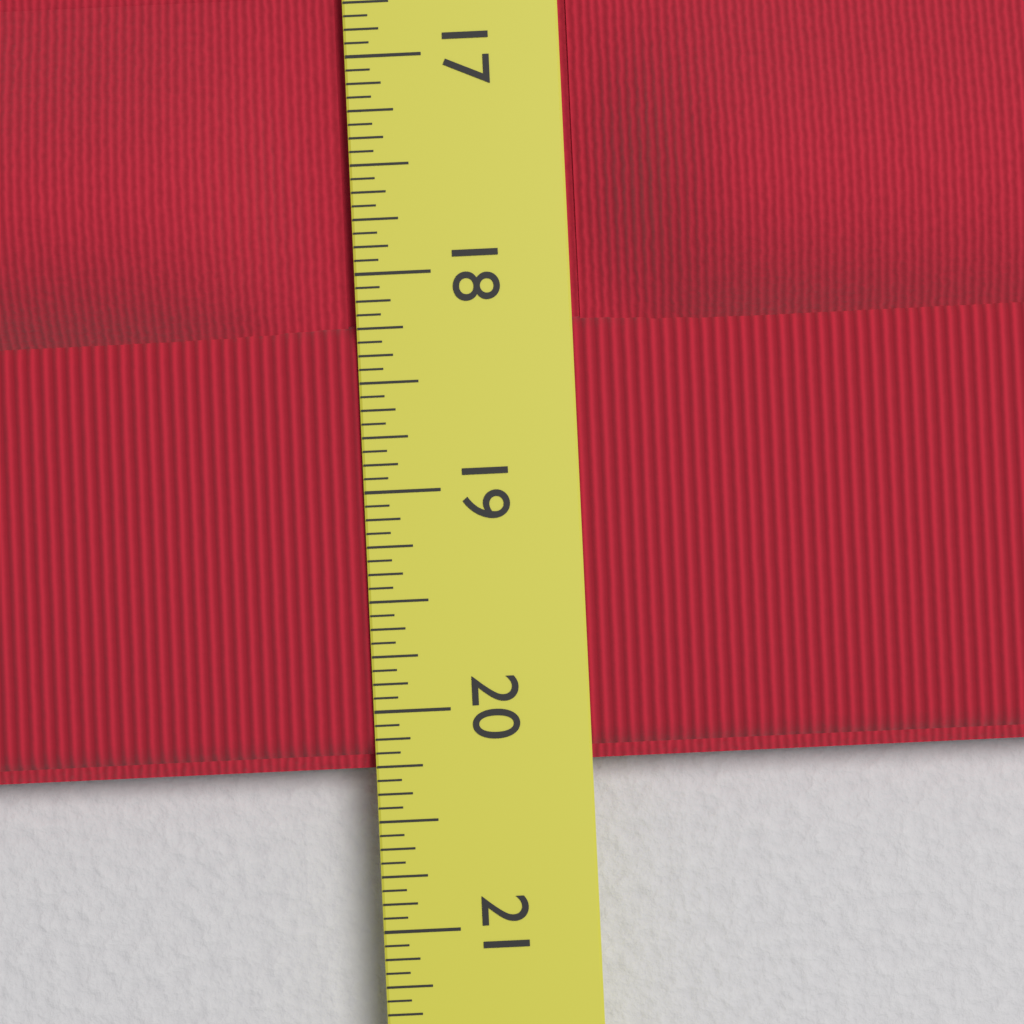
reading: 20.2500 in
